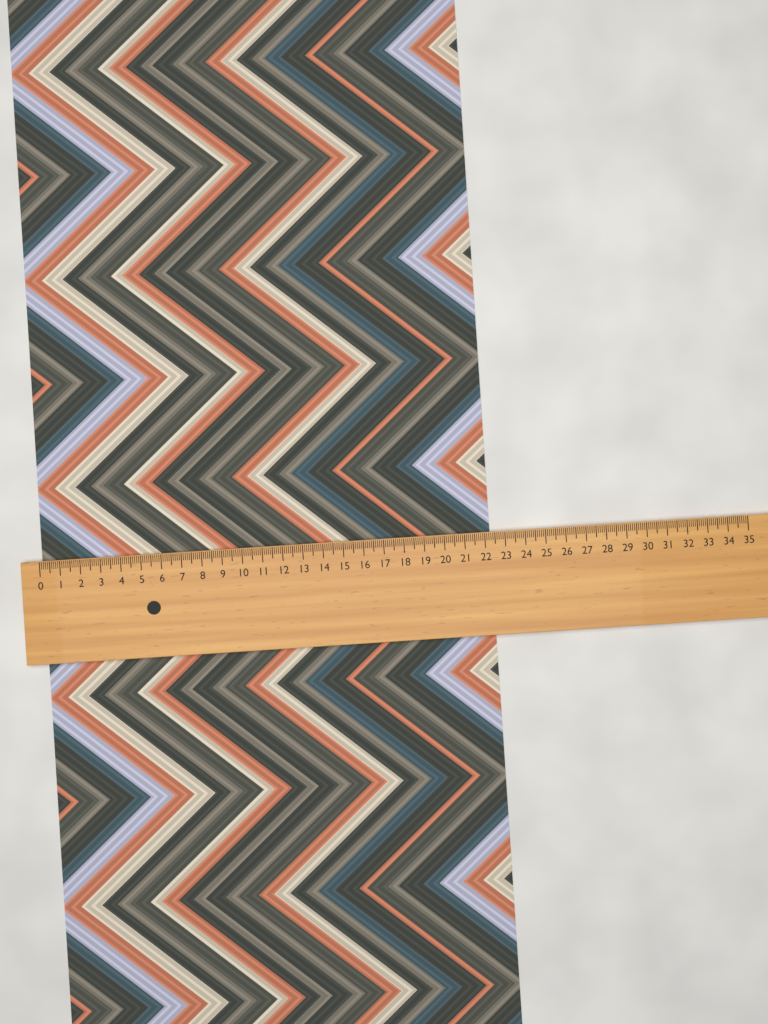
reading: 22.3 (no unit)
